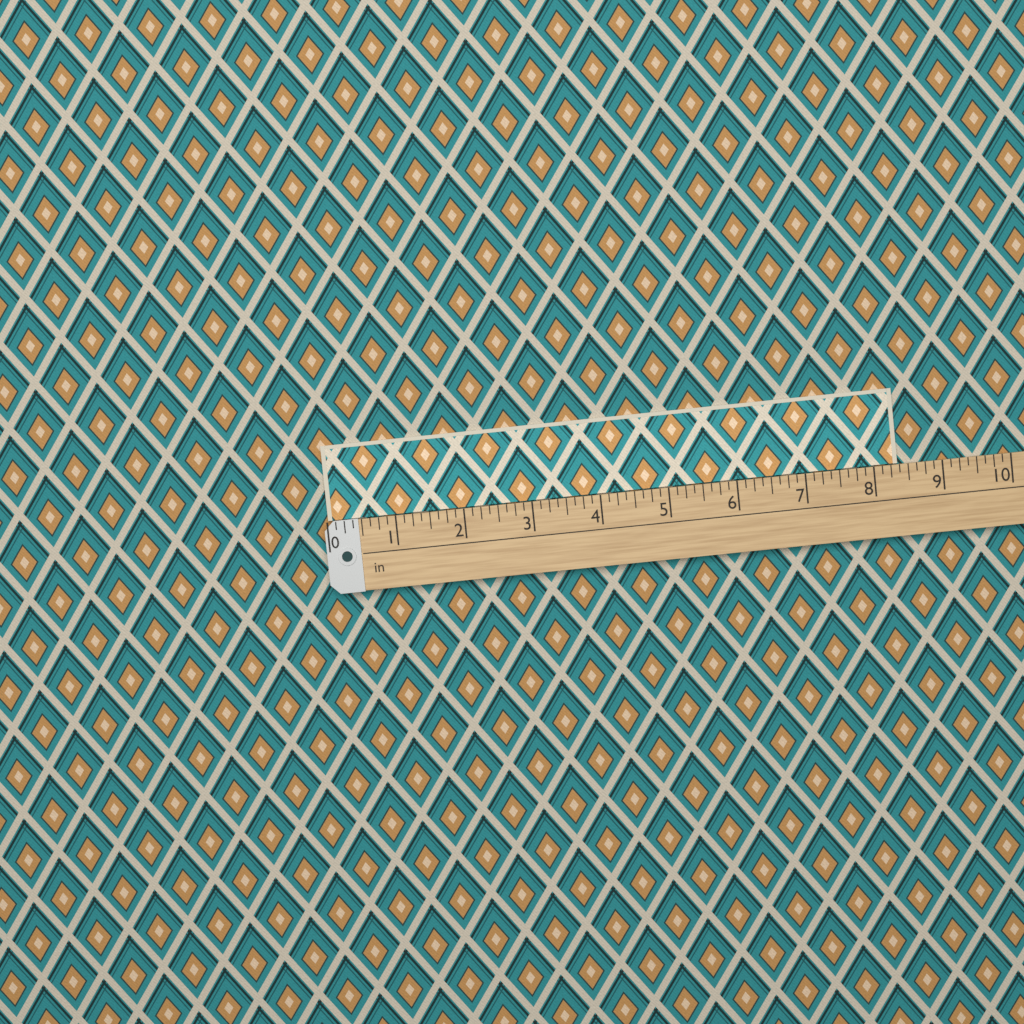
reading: 8.375 in
